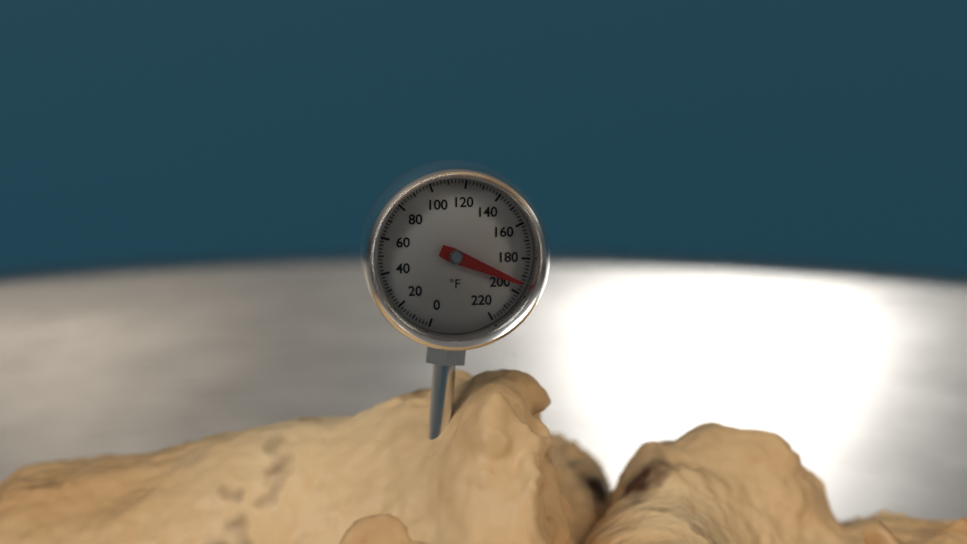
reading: 194 °F
